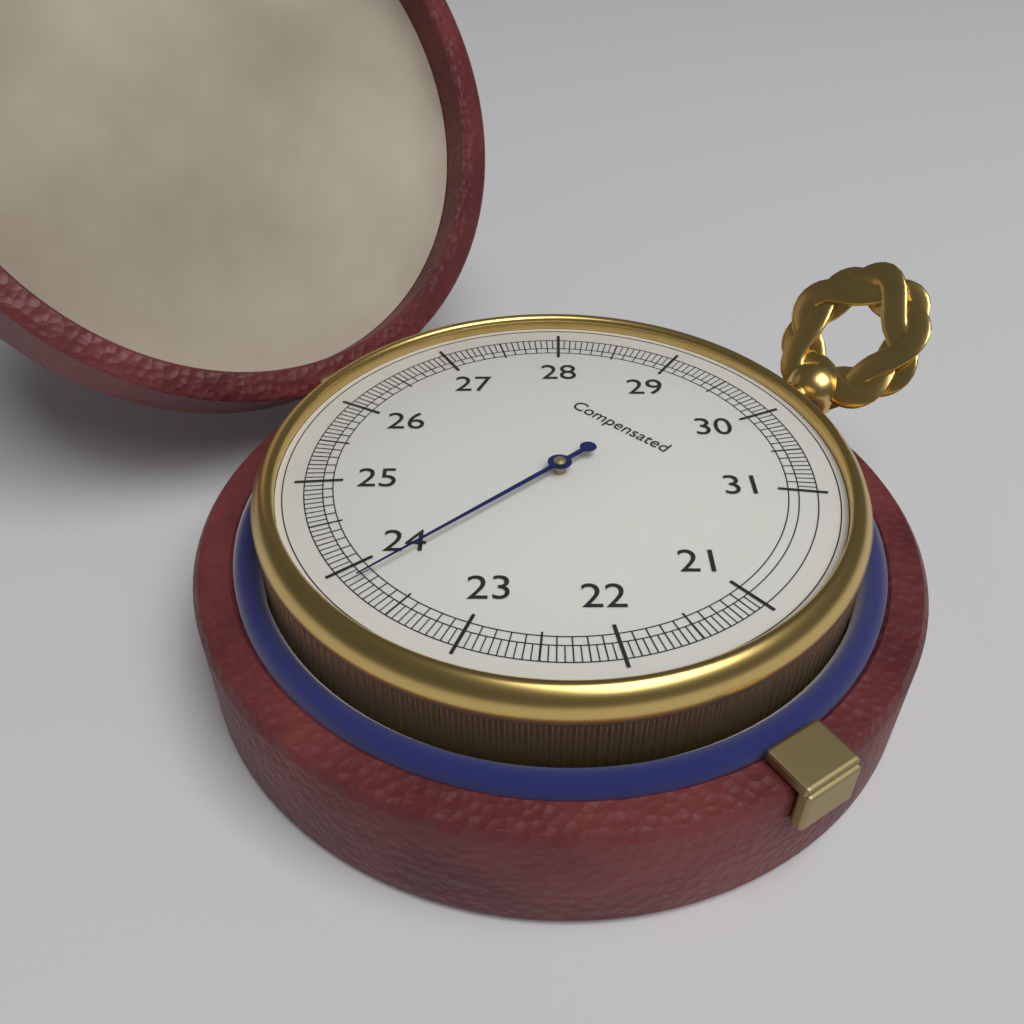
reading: 23.85 (no unit)
